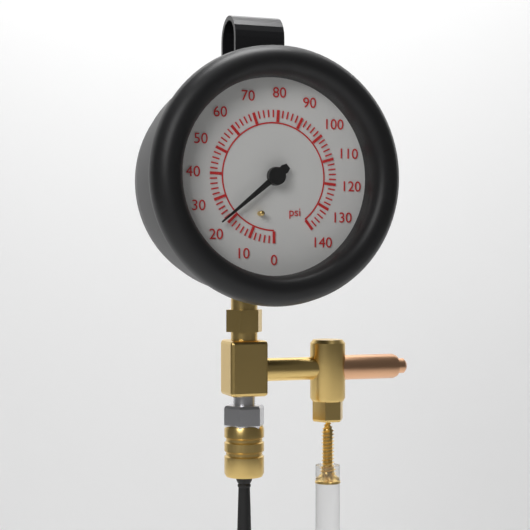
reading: 22 psi
